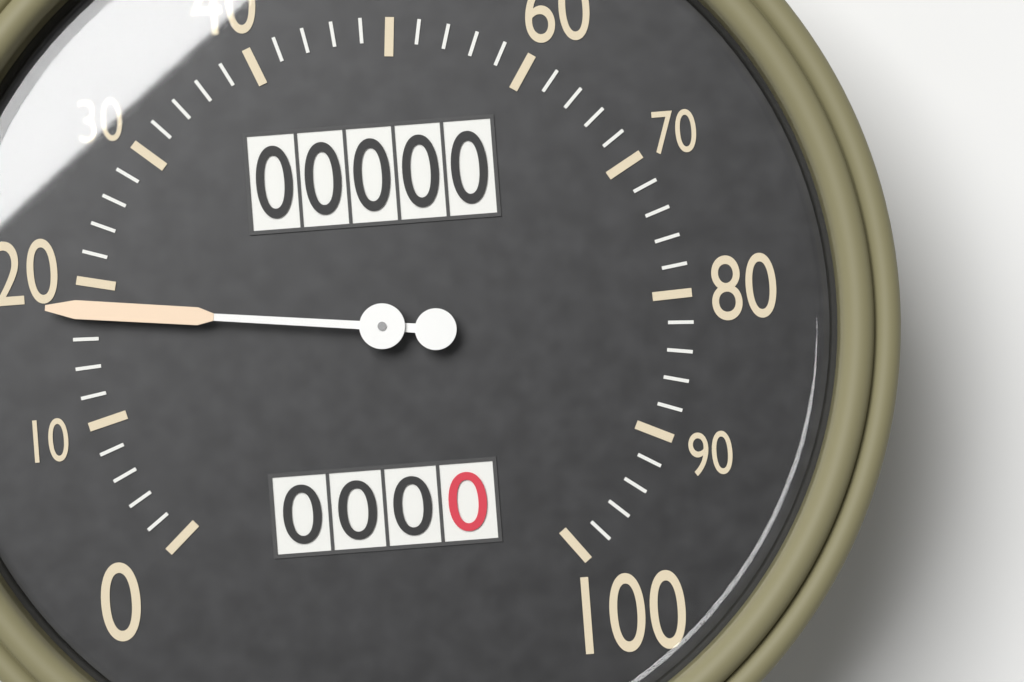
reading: 18 (no unit)
